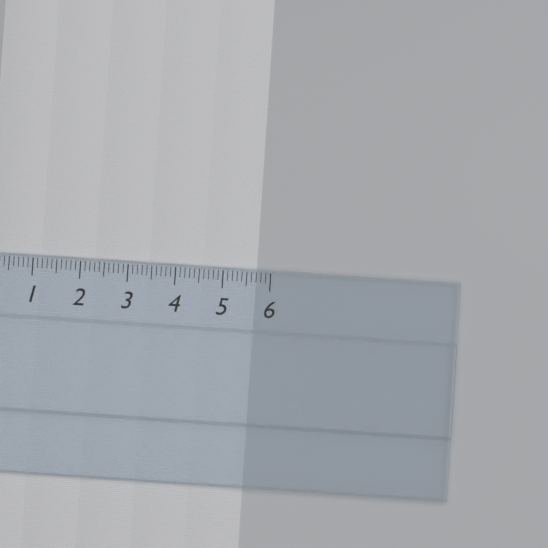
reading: 5.7 (no unit)
